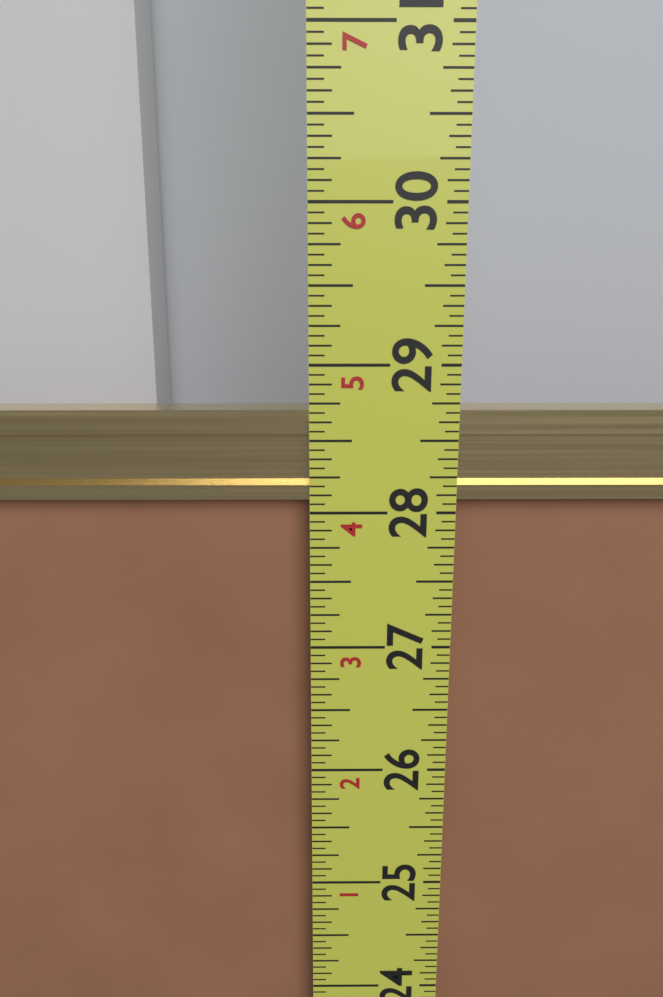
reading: 28.6875 in
